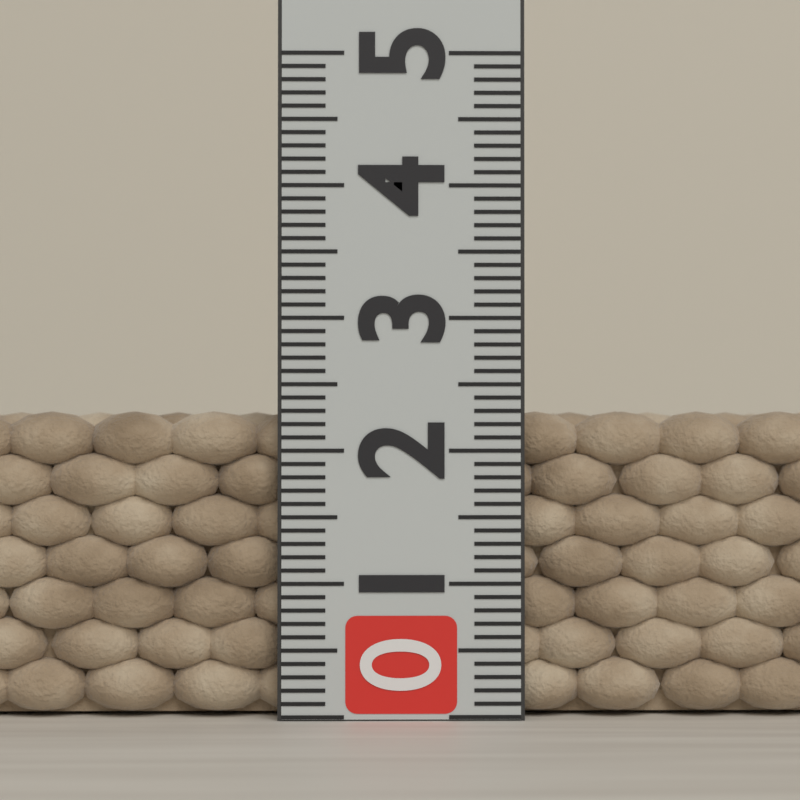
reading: 2.3 (no unit)
